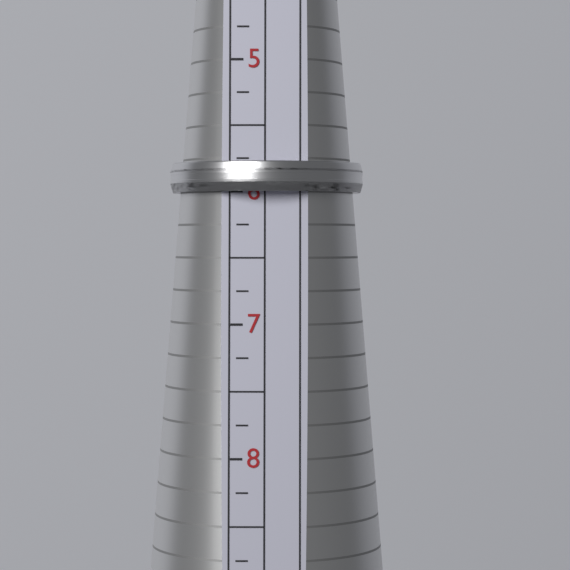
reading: 6.00 (no unit)
